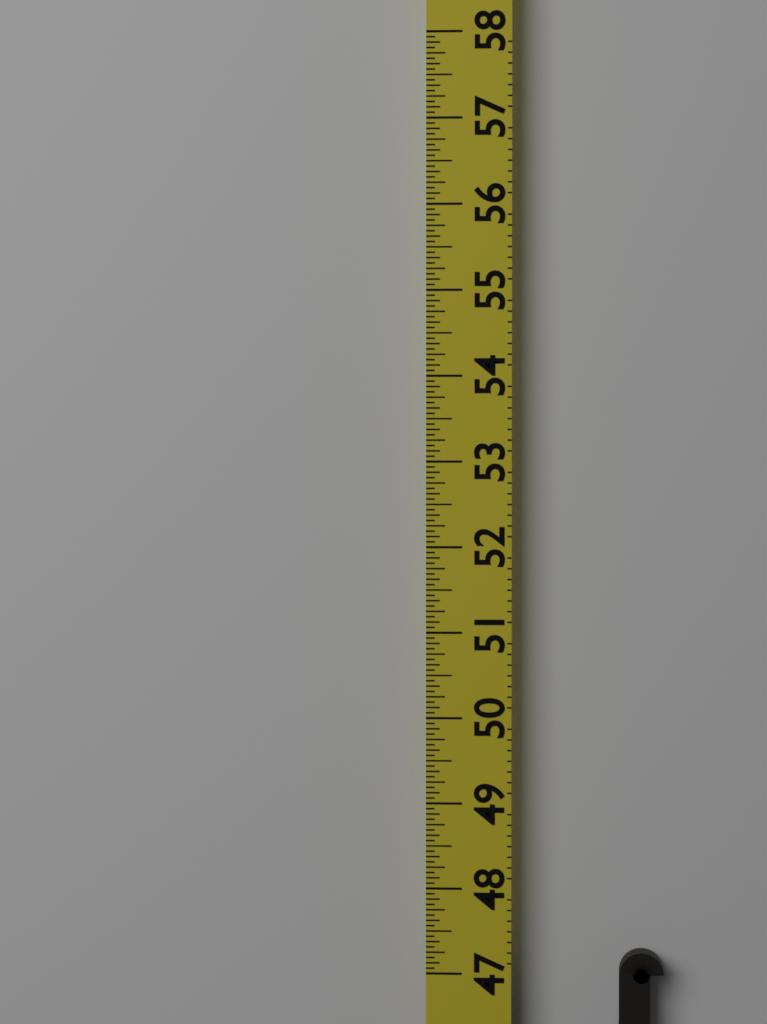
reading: 47.2500 (no unit)
